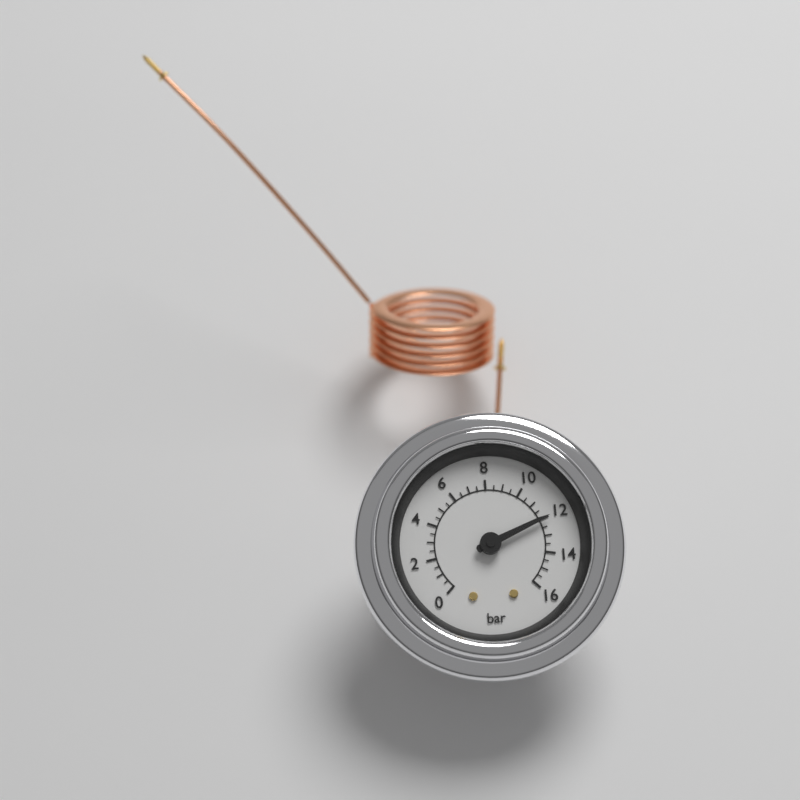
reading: 12.0 bar
